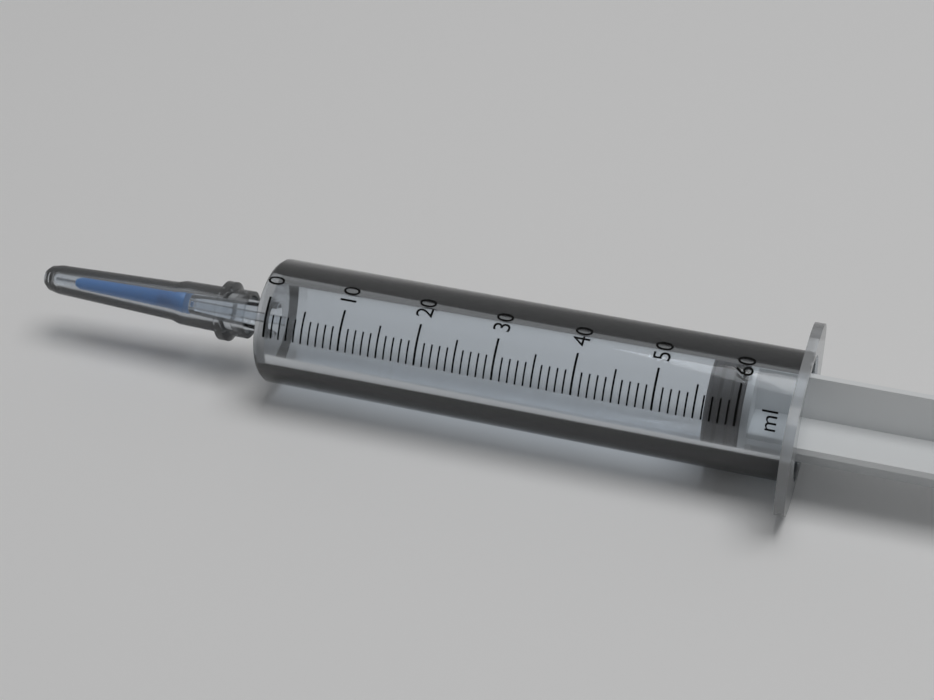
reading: 56 ml
